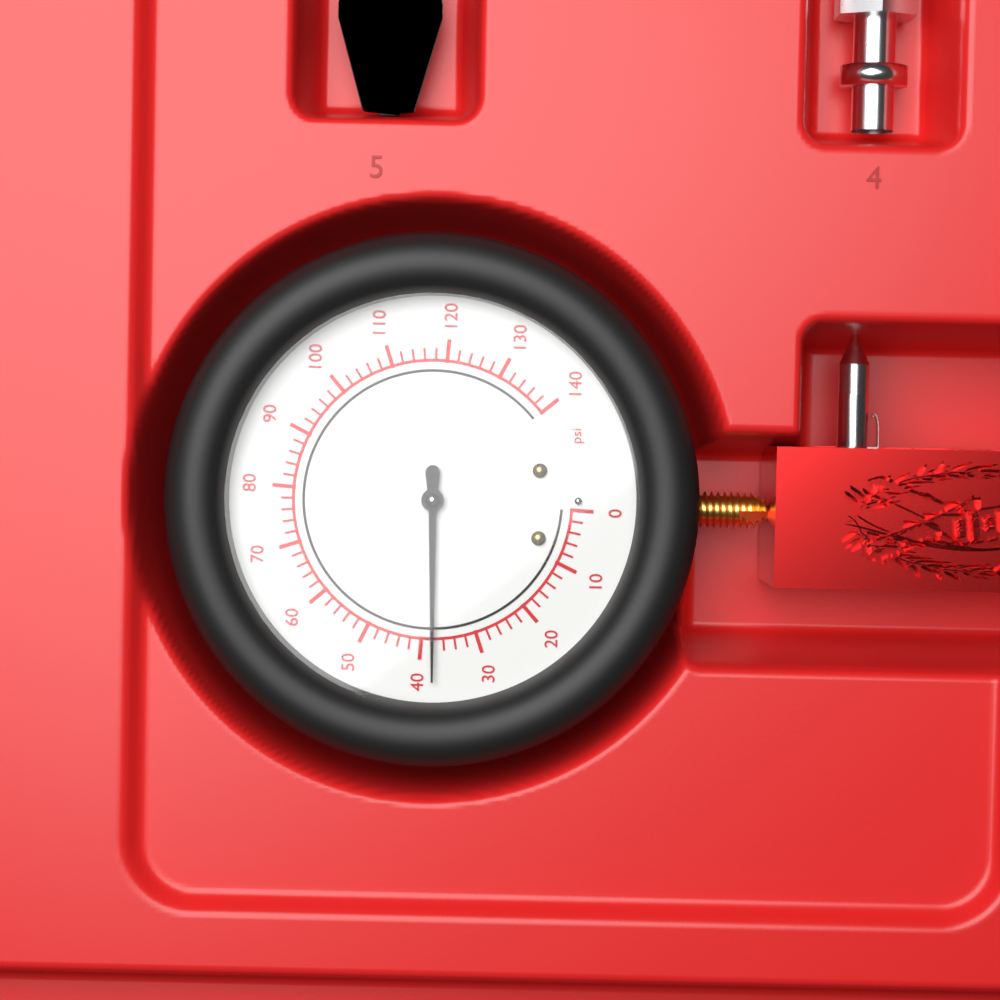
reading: 38 psi
